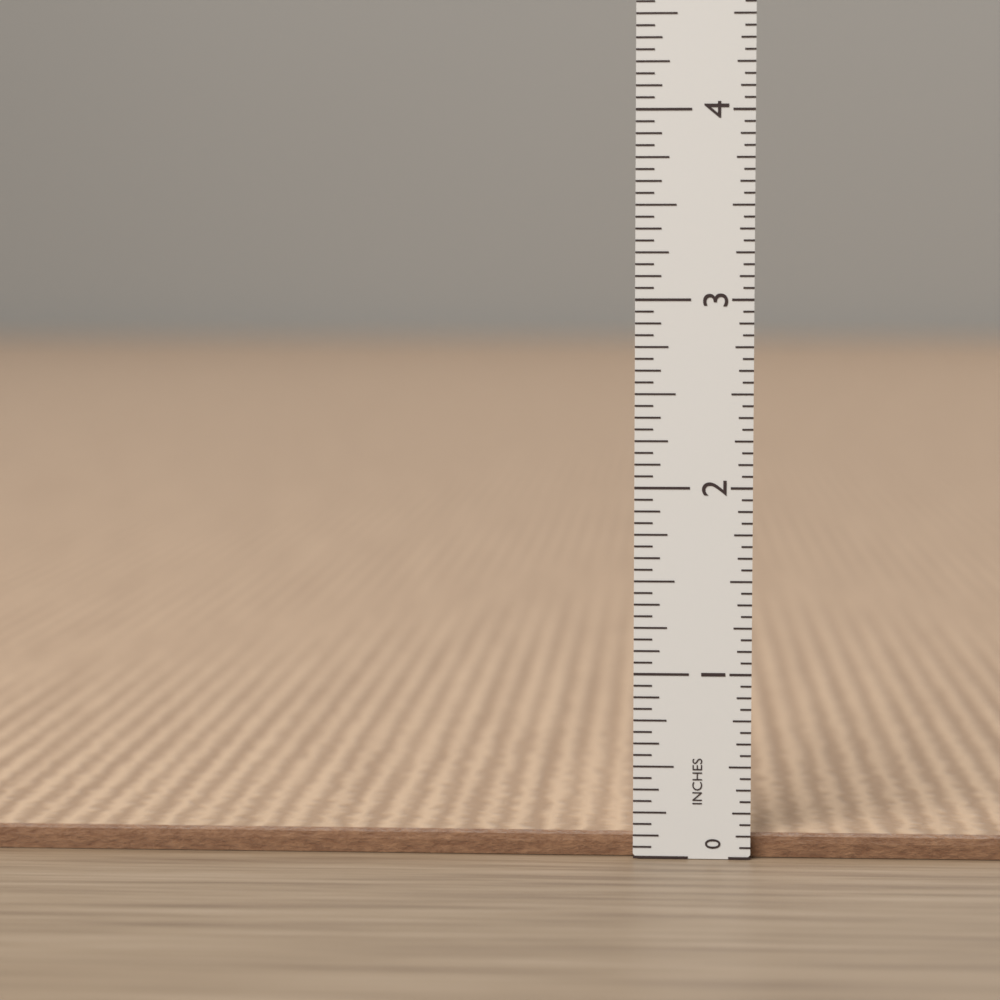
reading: 0.1250 in
